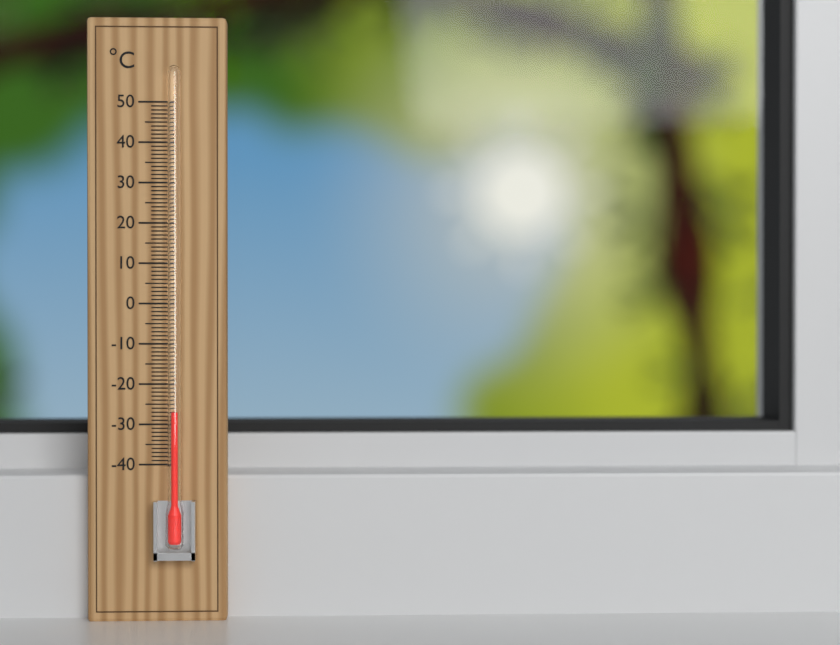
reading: -27 °C
